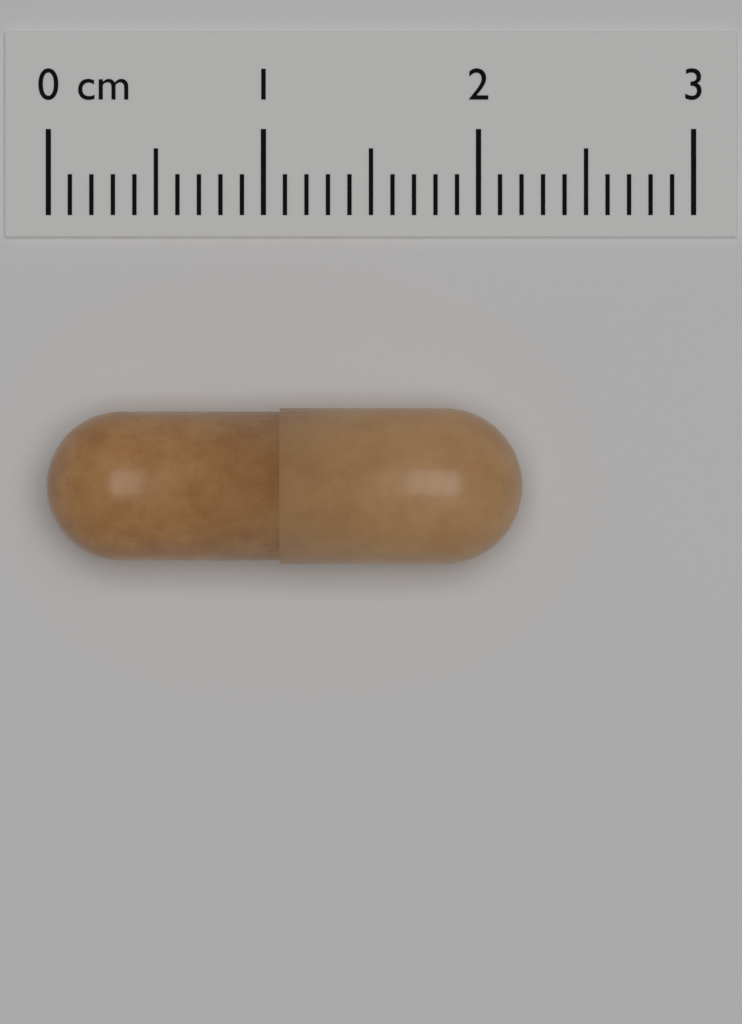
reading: 2.2 cm
